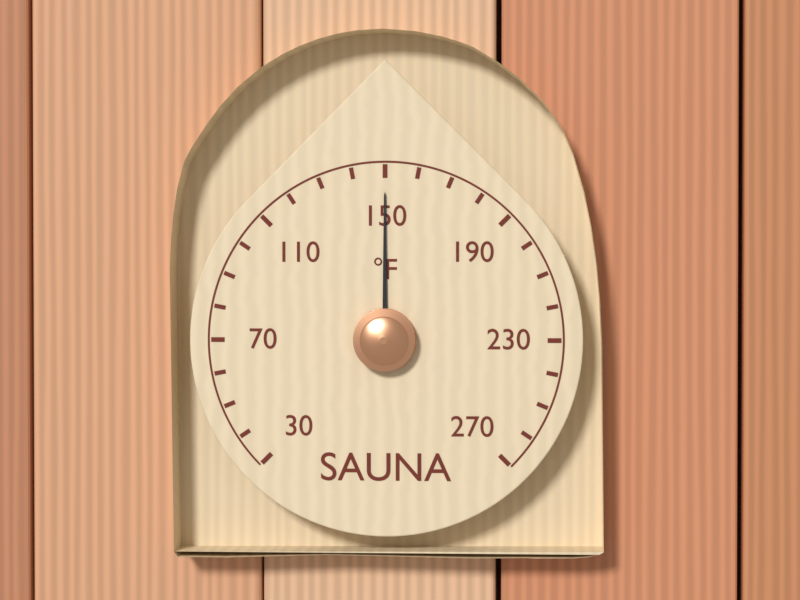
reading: 150 °F
